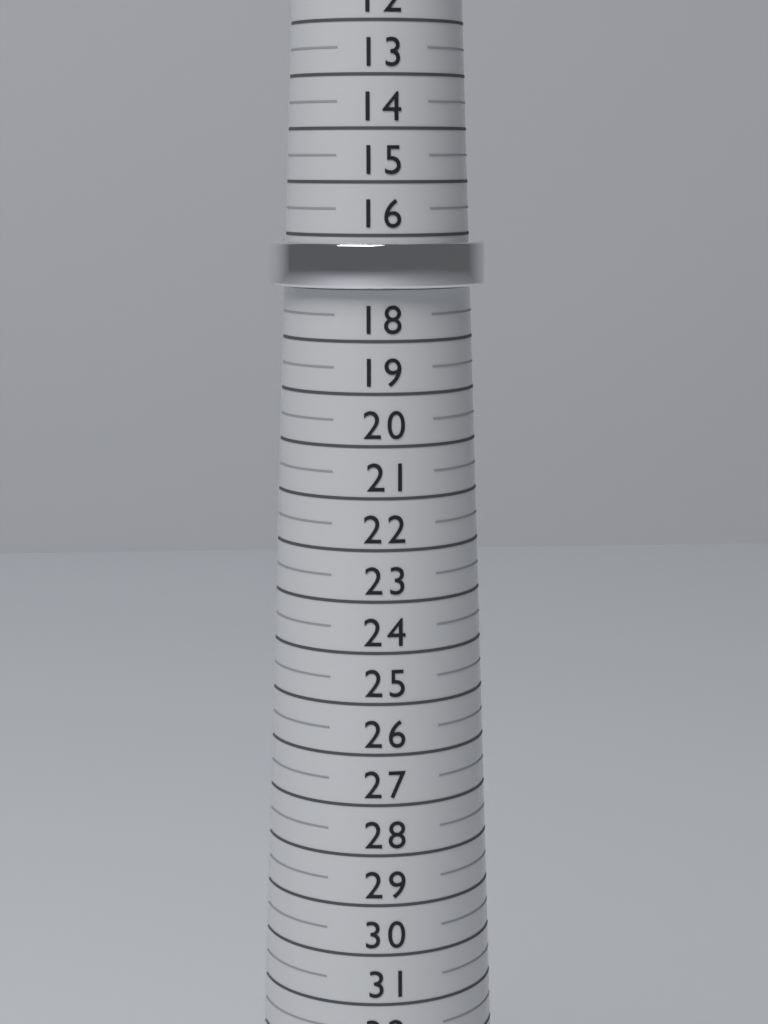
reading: 17.0 (no unit)
